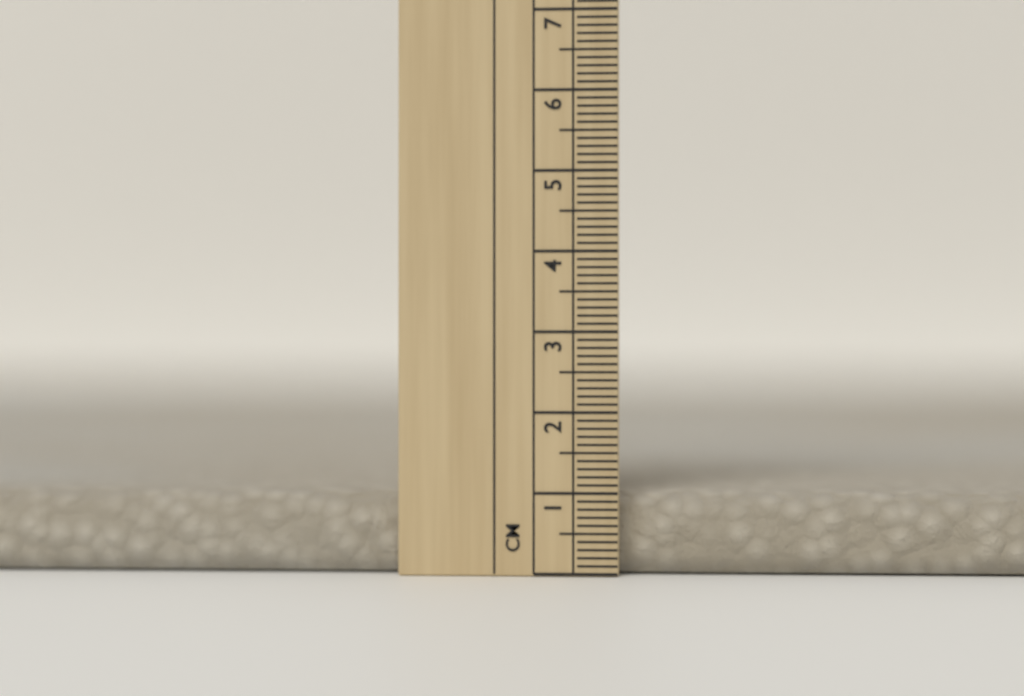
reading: 1.0 cm
